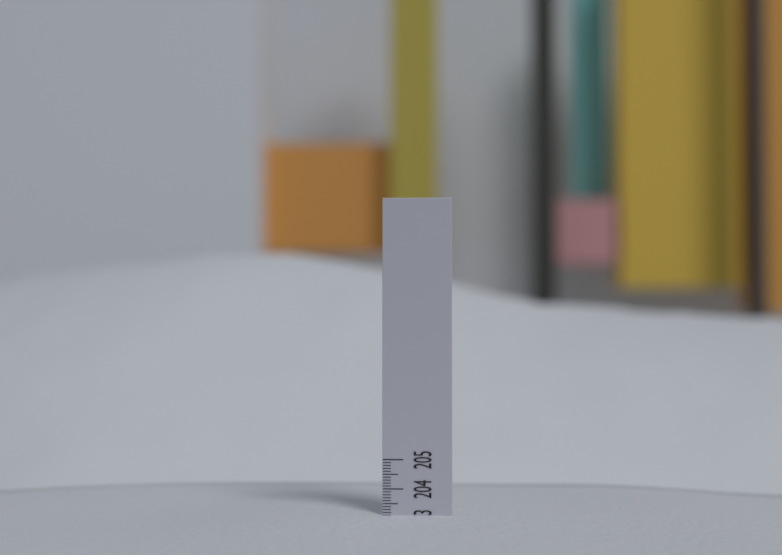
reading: 203.1 (no unit)
